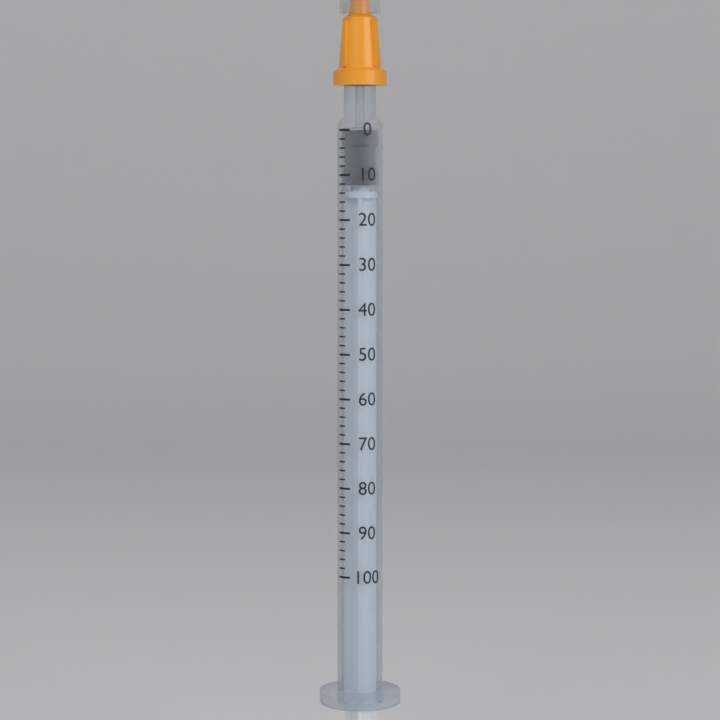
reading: 0 (no unit)
